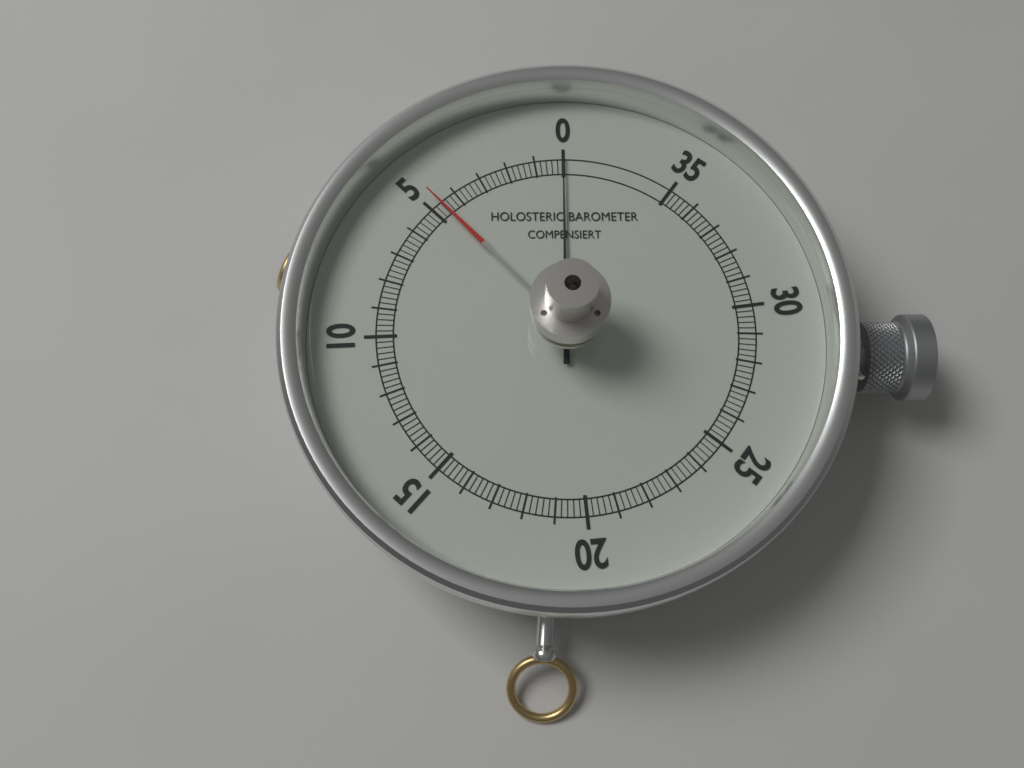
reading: 0.0 (no unit)
